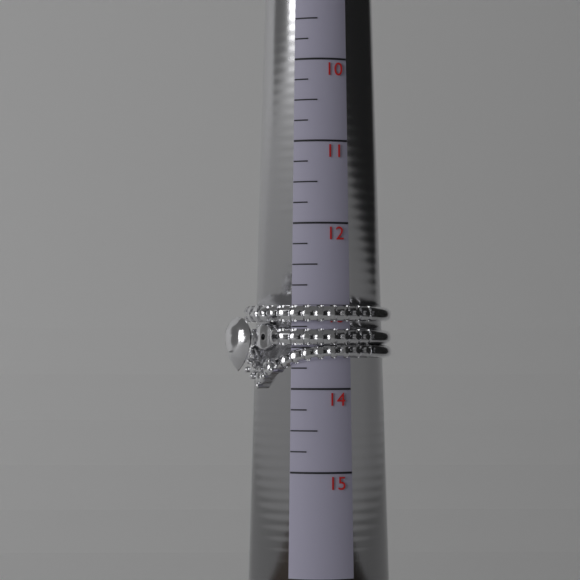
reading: 14.00 (no unit)
